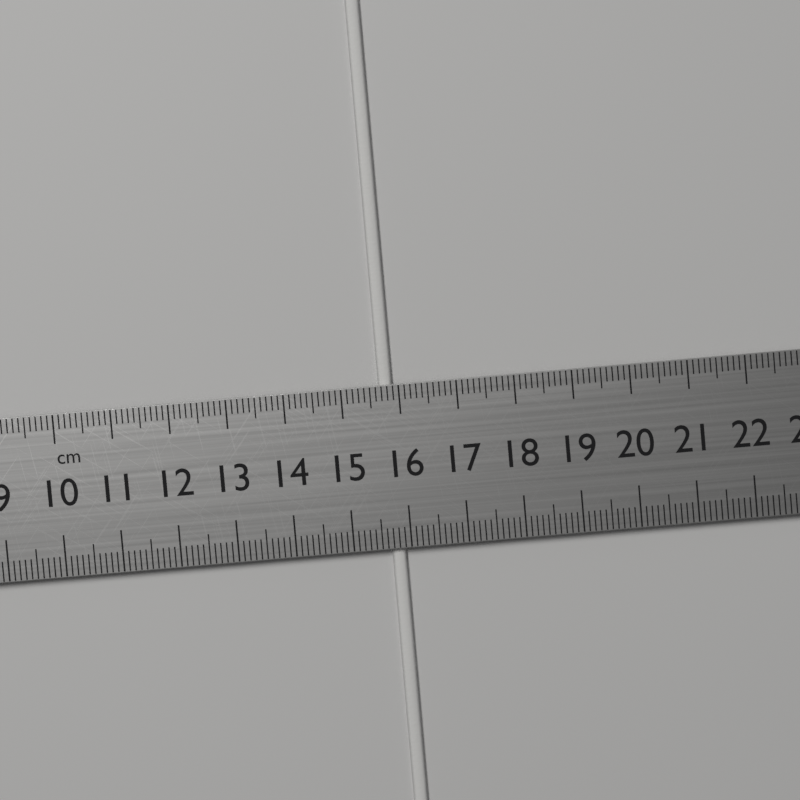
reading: 15.9 cm
